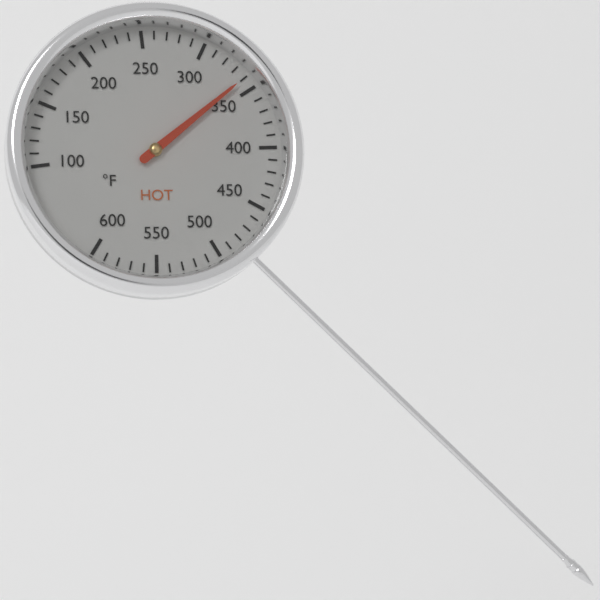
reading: 340 °F
